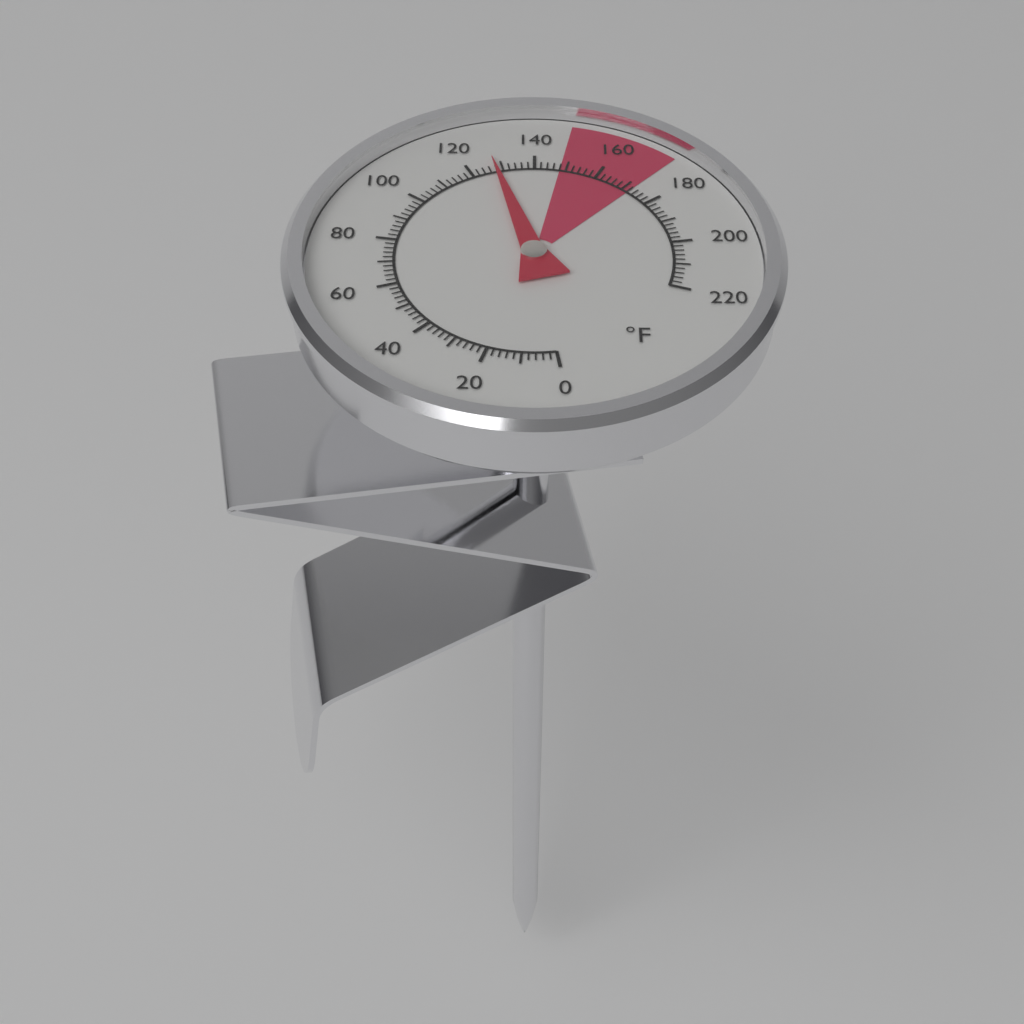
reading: 128 °F
